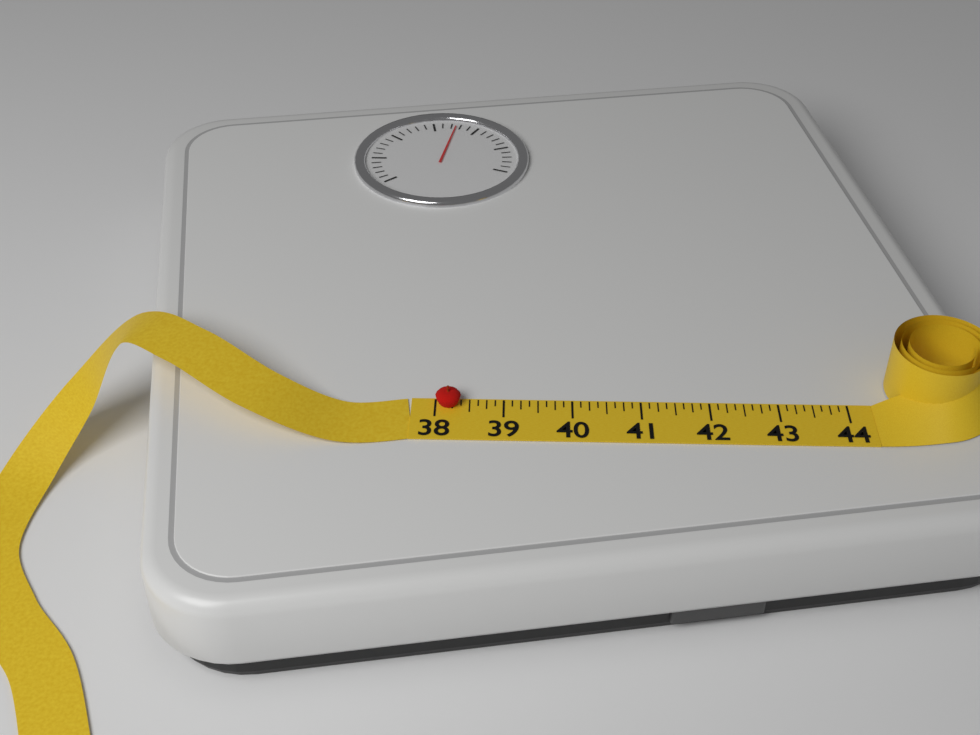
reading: 38.375 (no unit)
